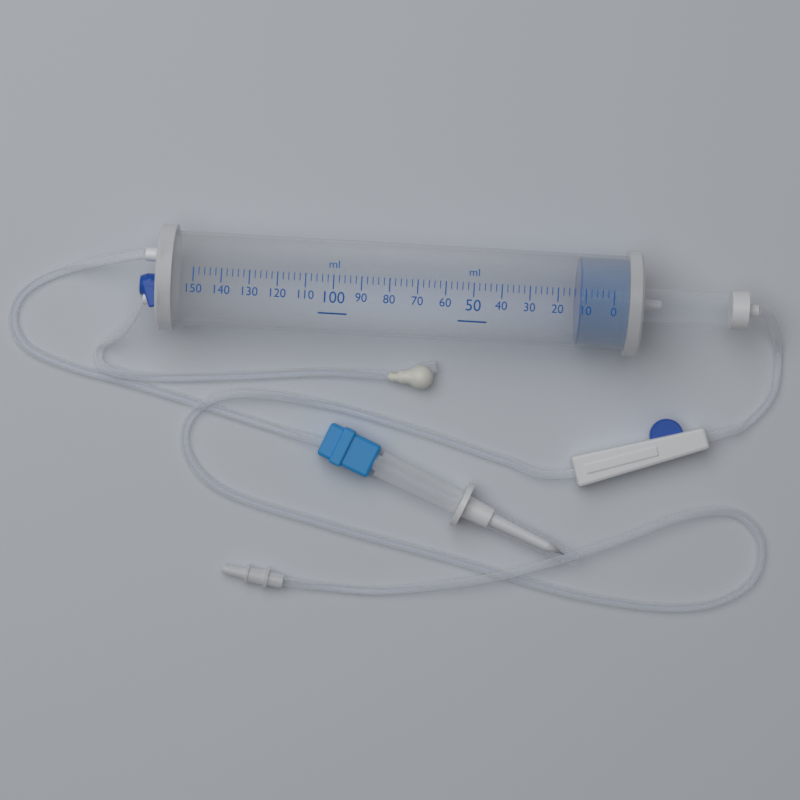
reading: 12 ml
